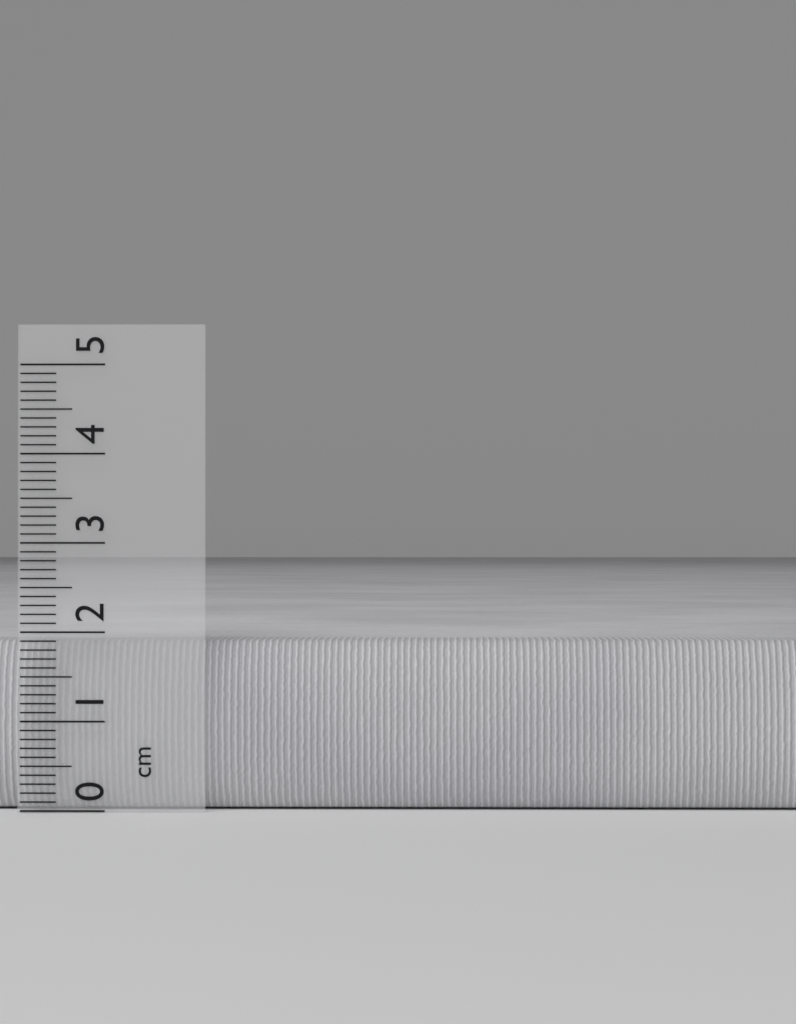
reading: 1.9 cm
